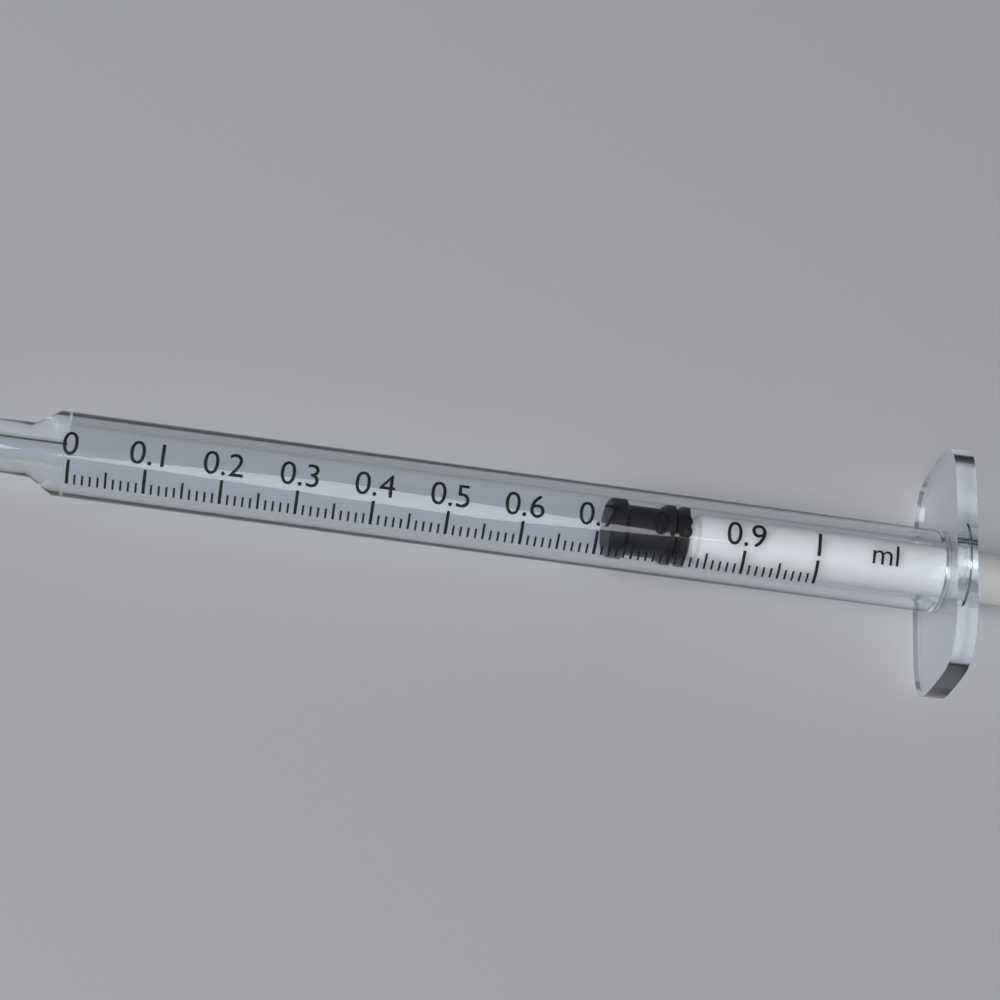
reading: 0.72 ml
